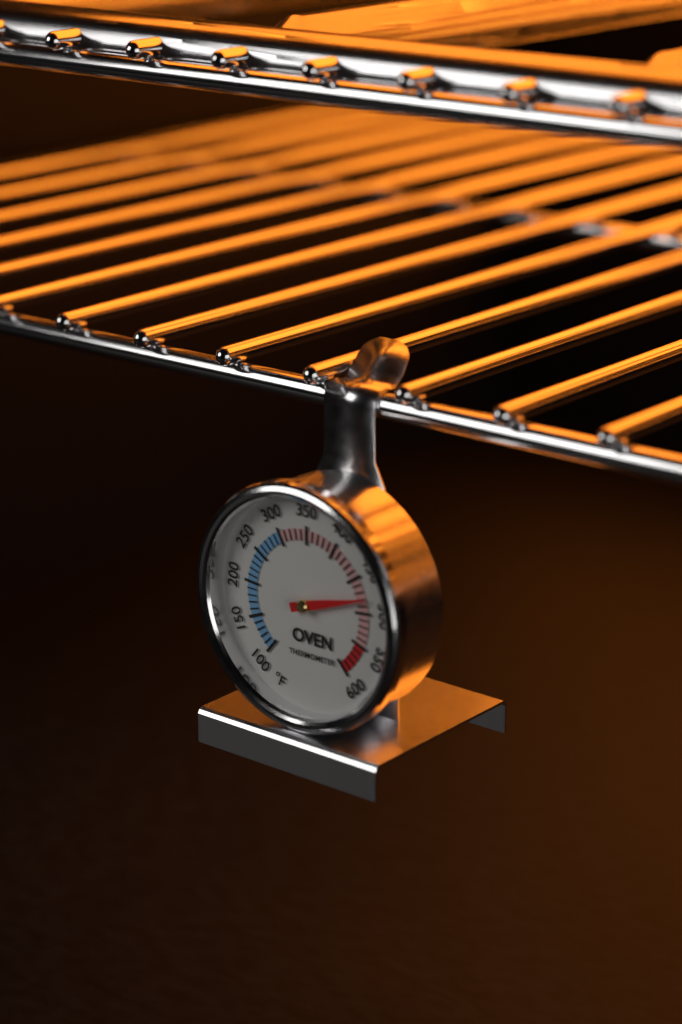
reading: 480 °F
